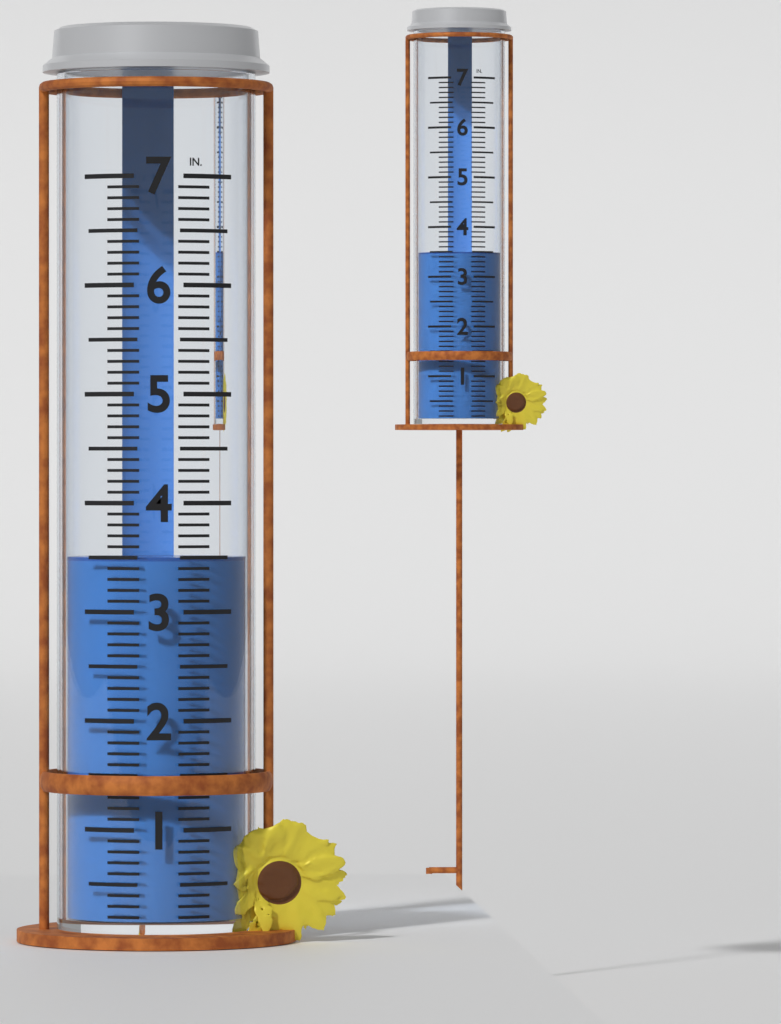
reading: 3.5 in
